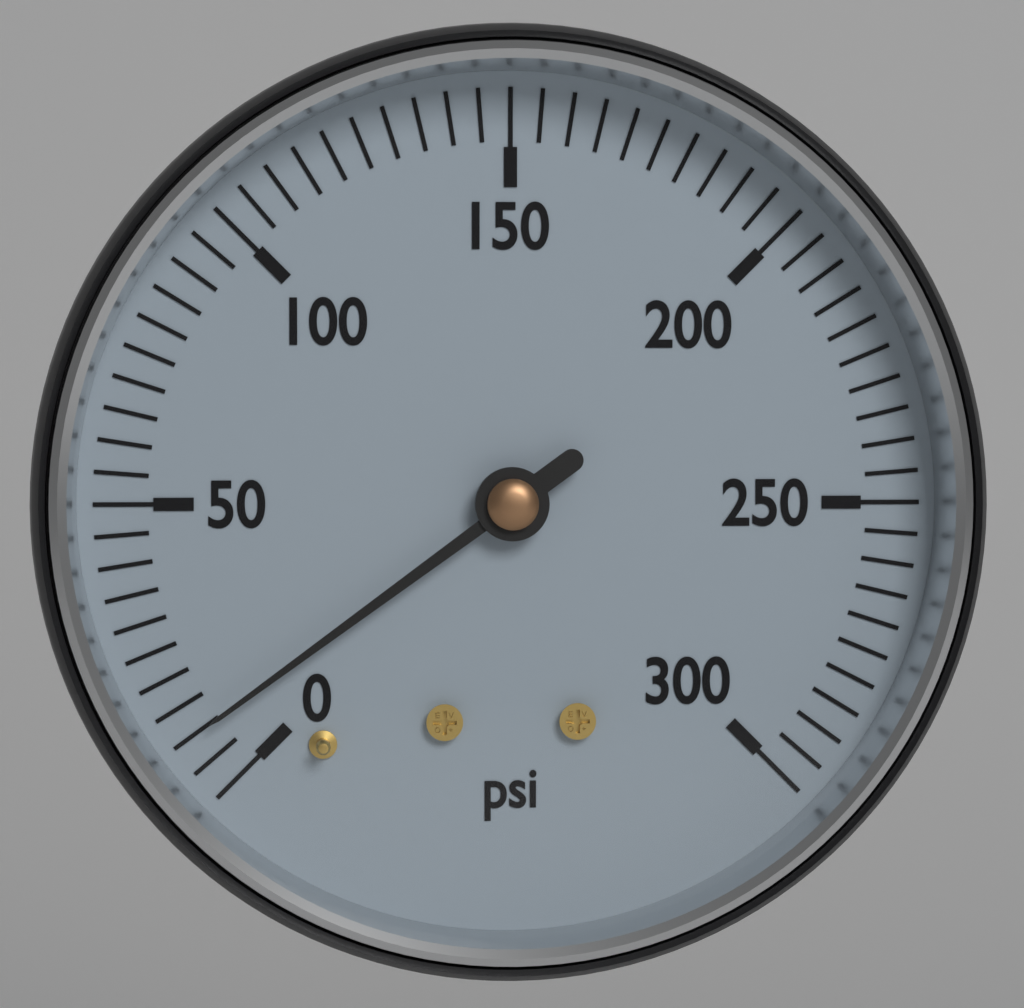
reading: 10 psi
